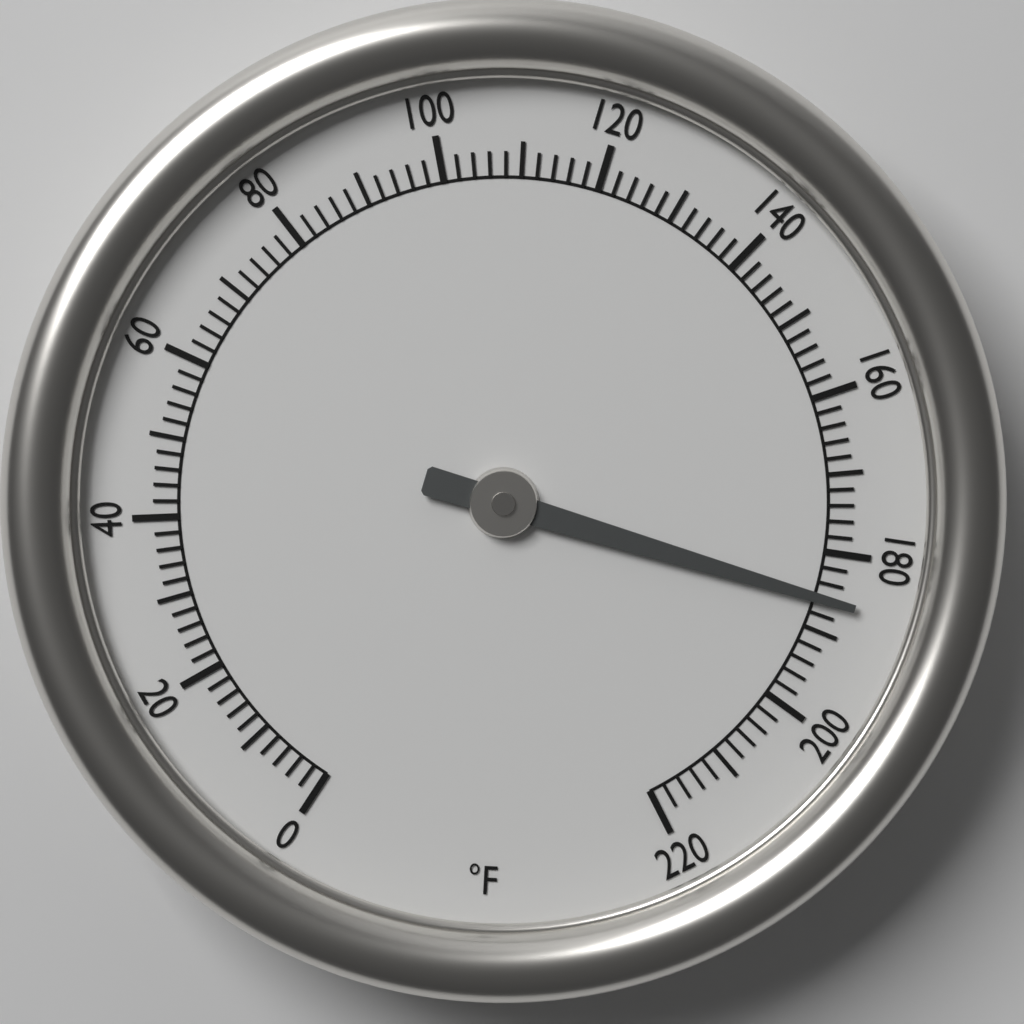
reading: 186 °F
